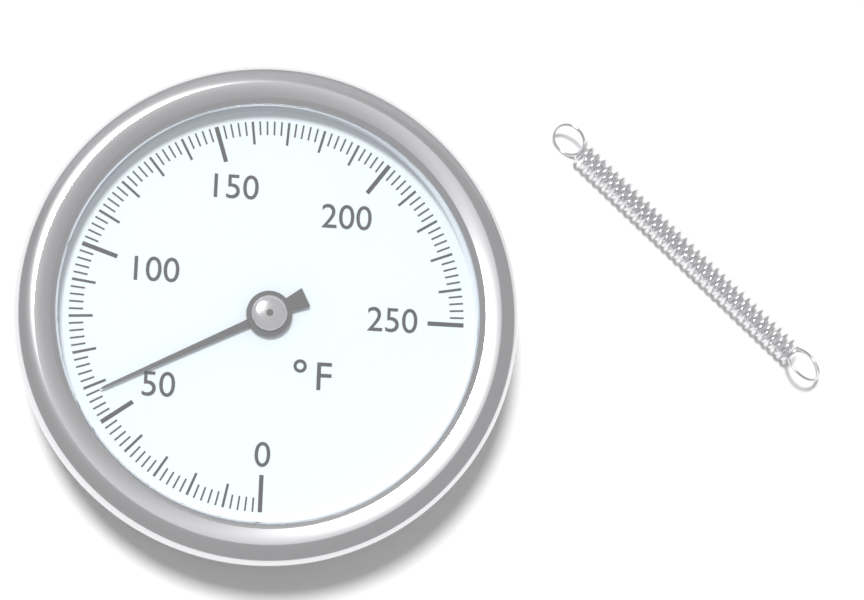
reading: 58 °F
